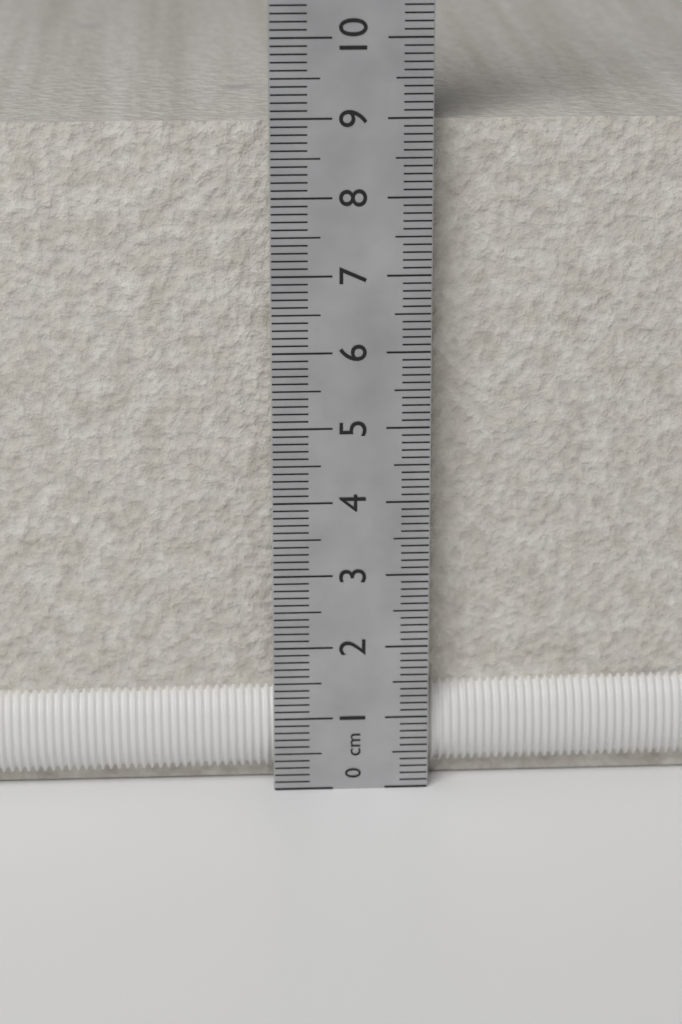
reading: 8.9 cm
